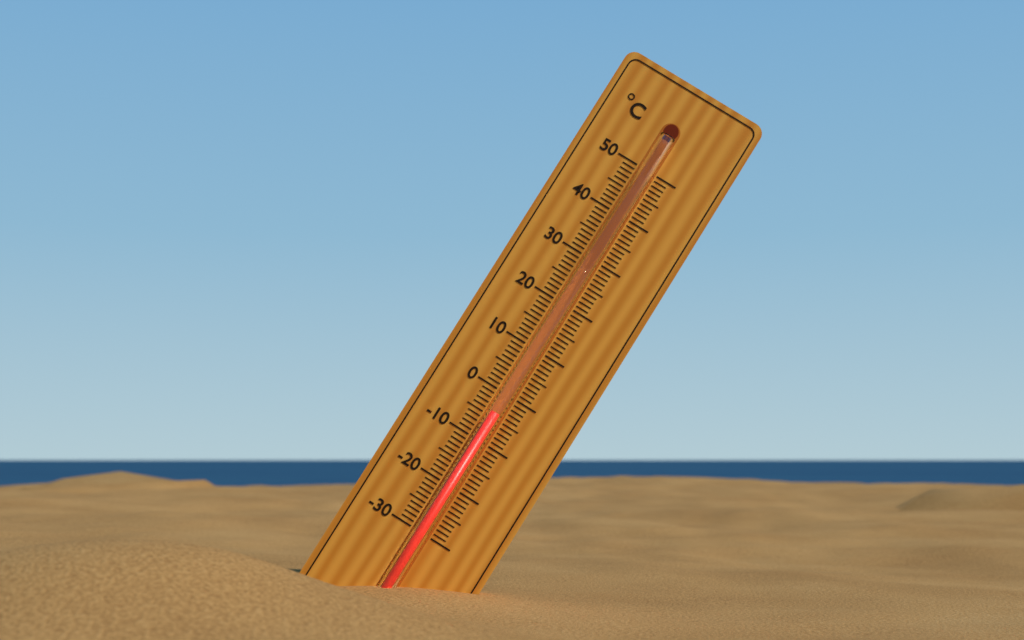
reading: -4 °C
